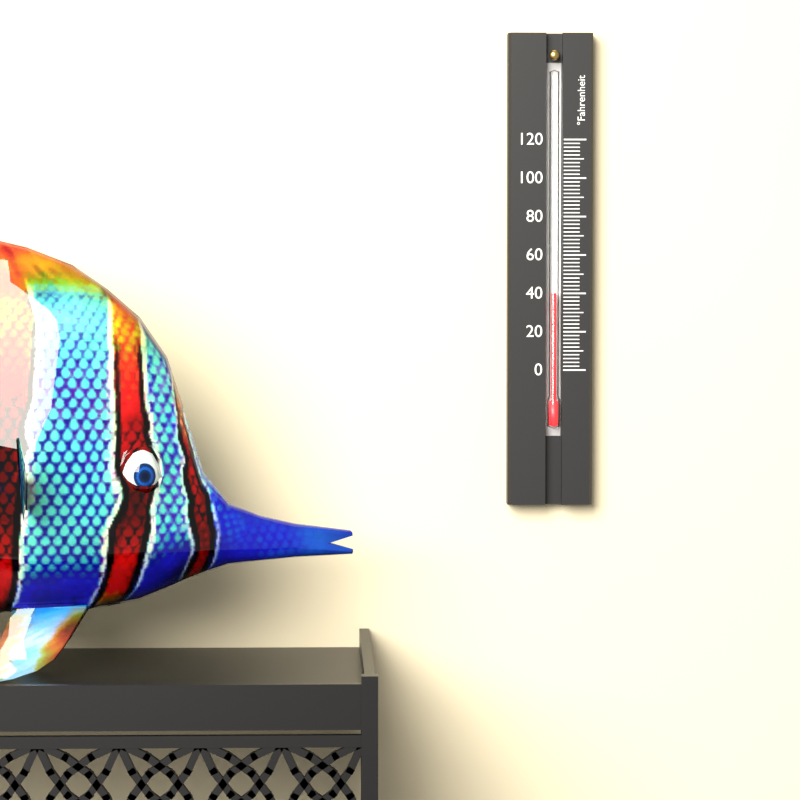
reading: 40 °F
